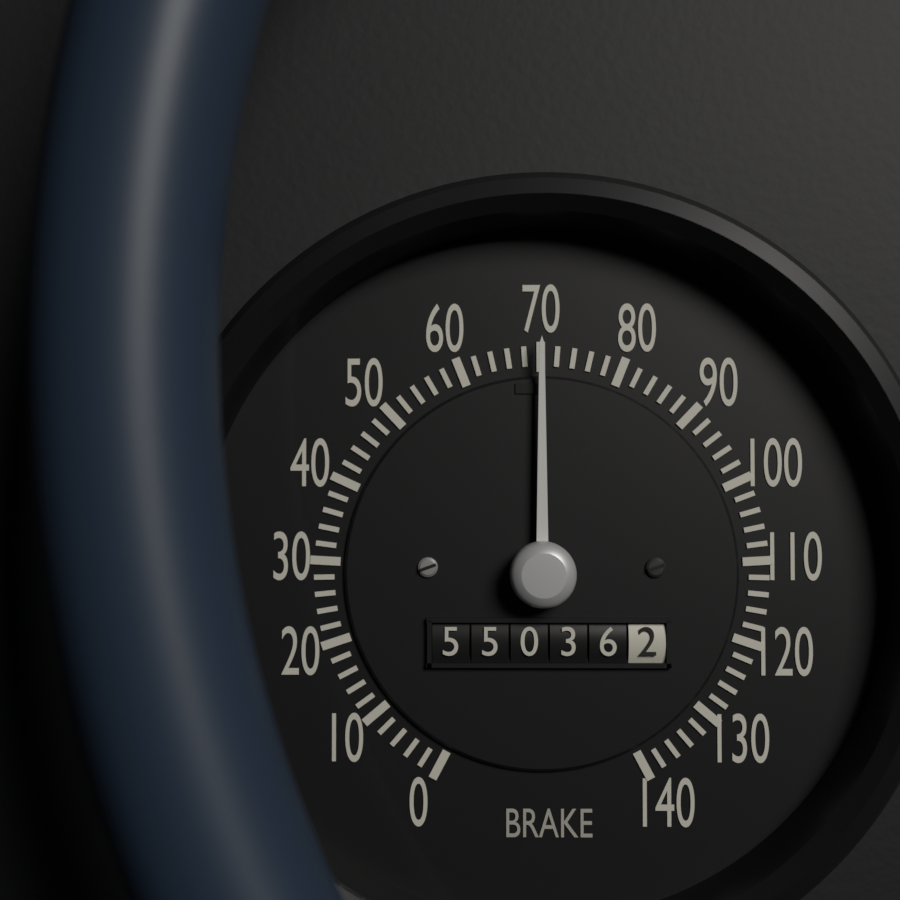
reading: 70 (no unit)
